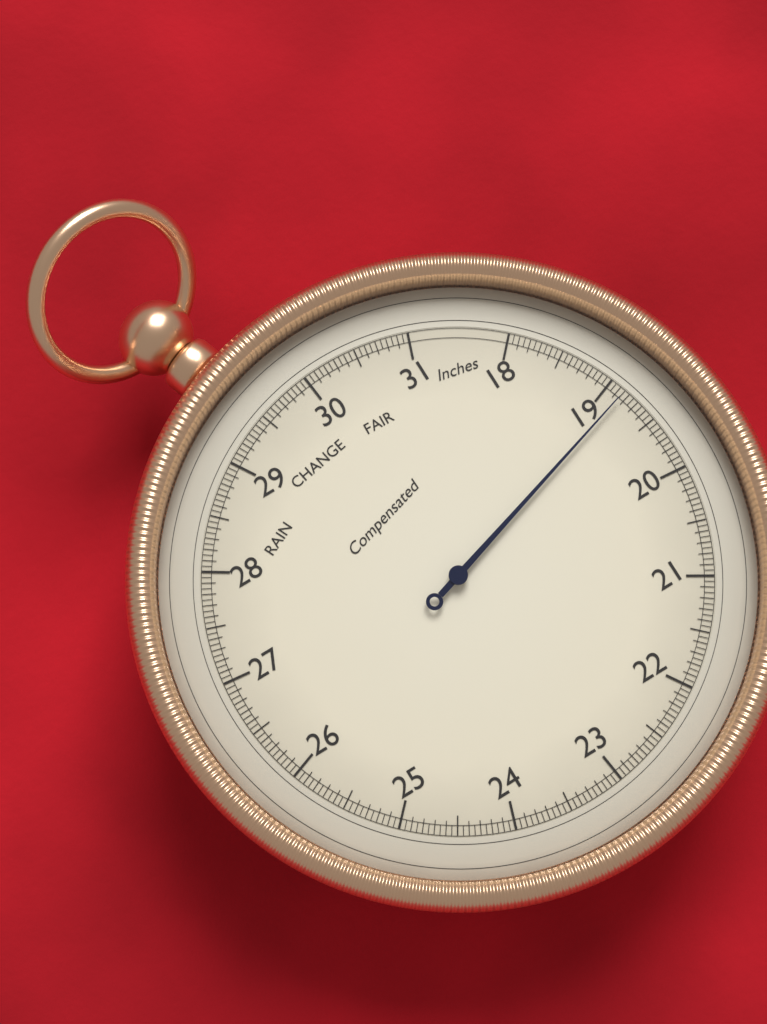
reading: 19.15 inHg
